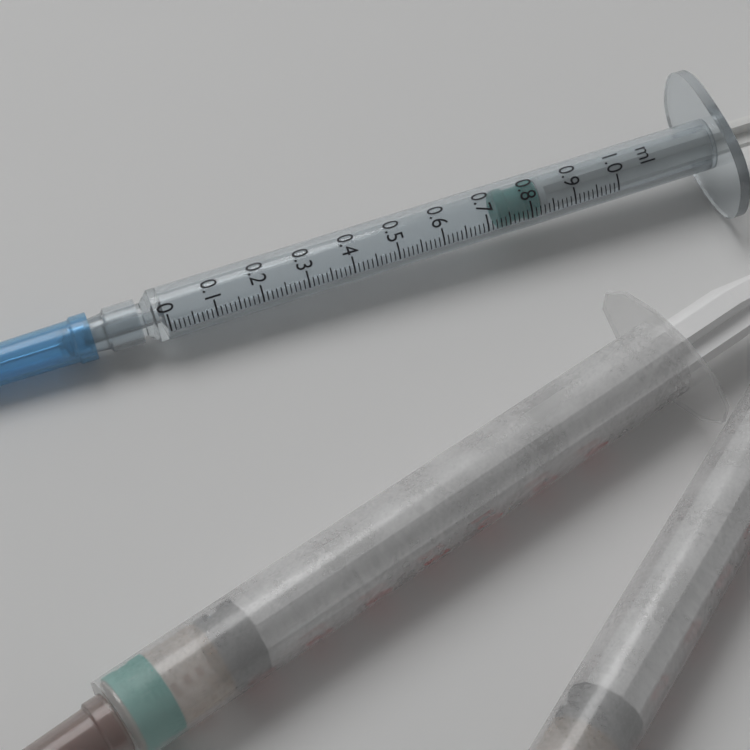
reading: 0.73 ml
